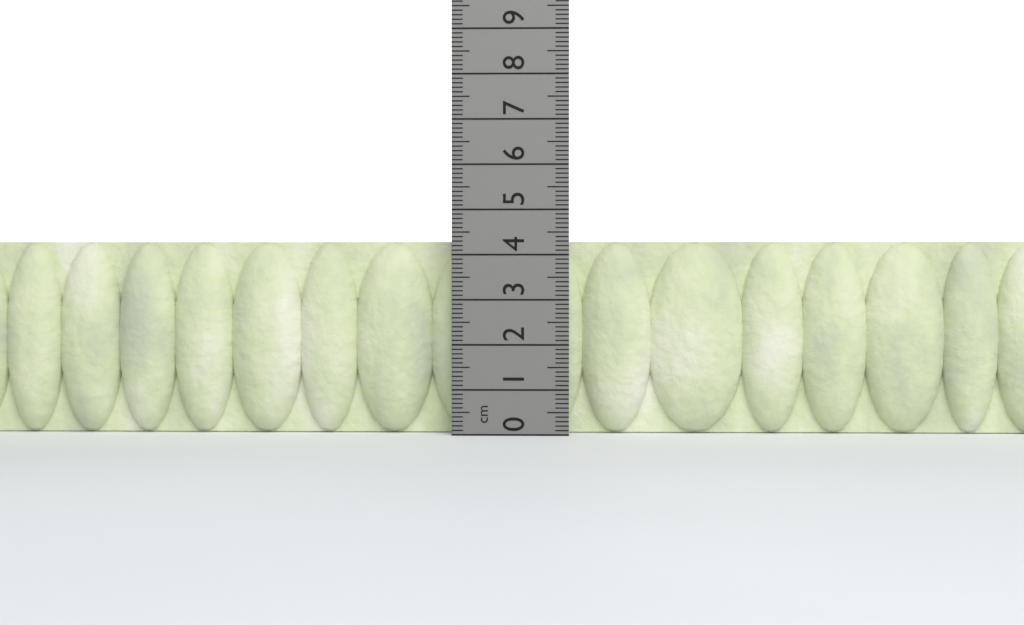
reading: 4.3 cm
